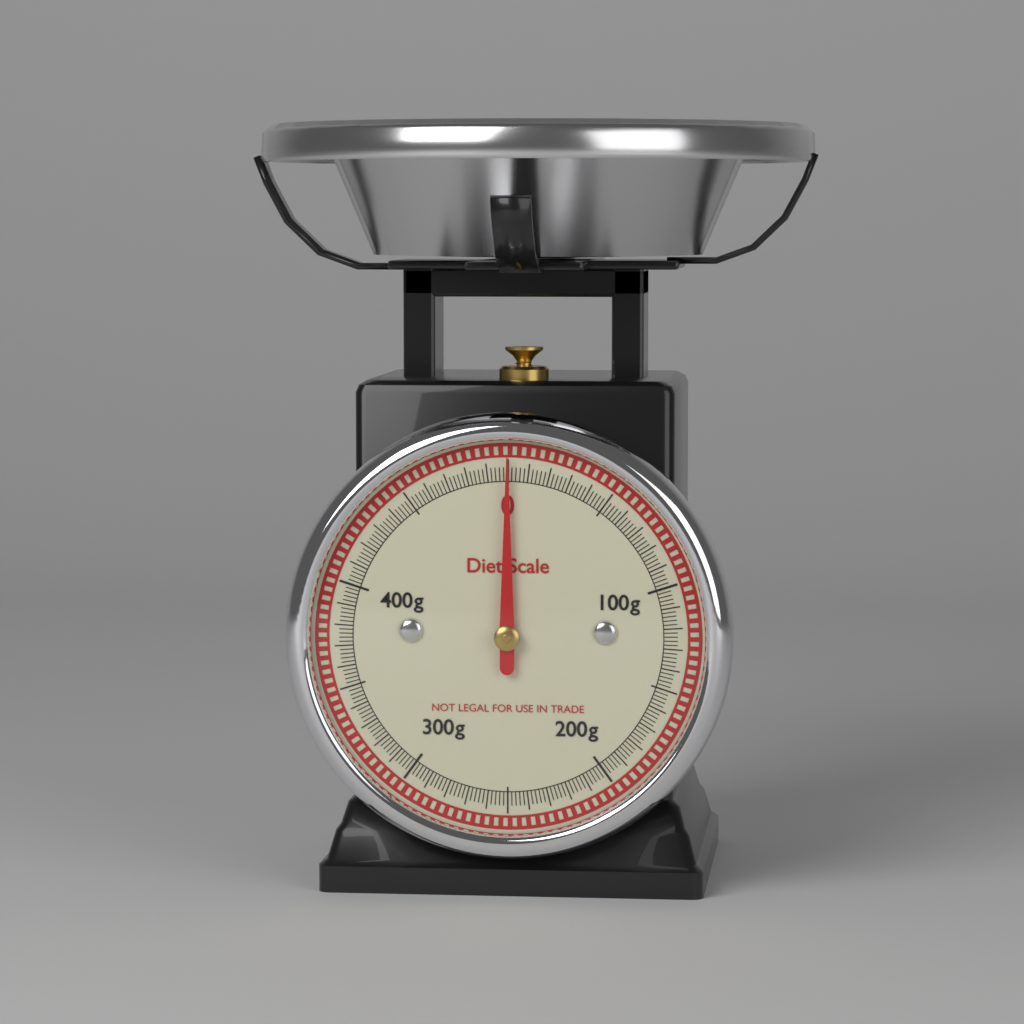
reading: 0 g
